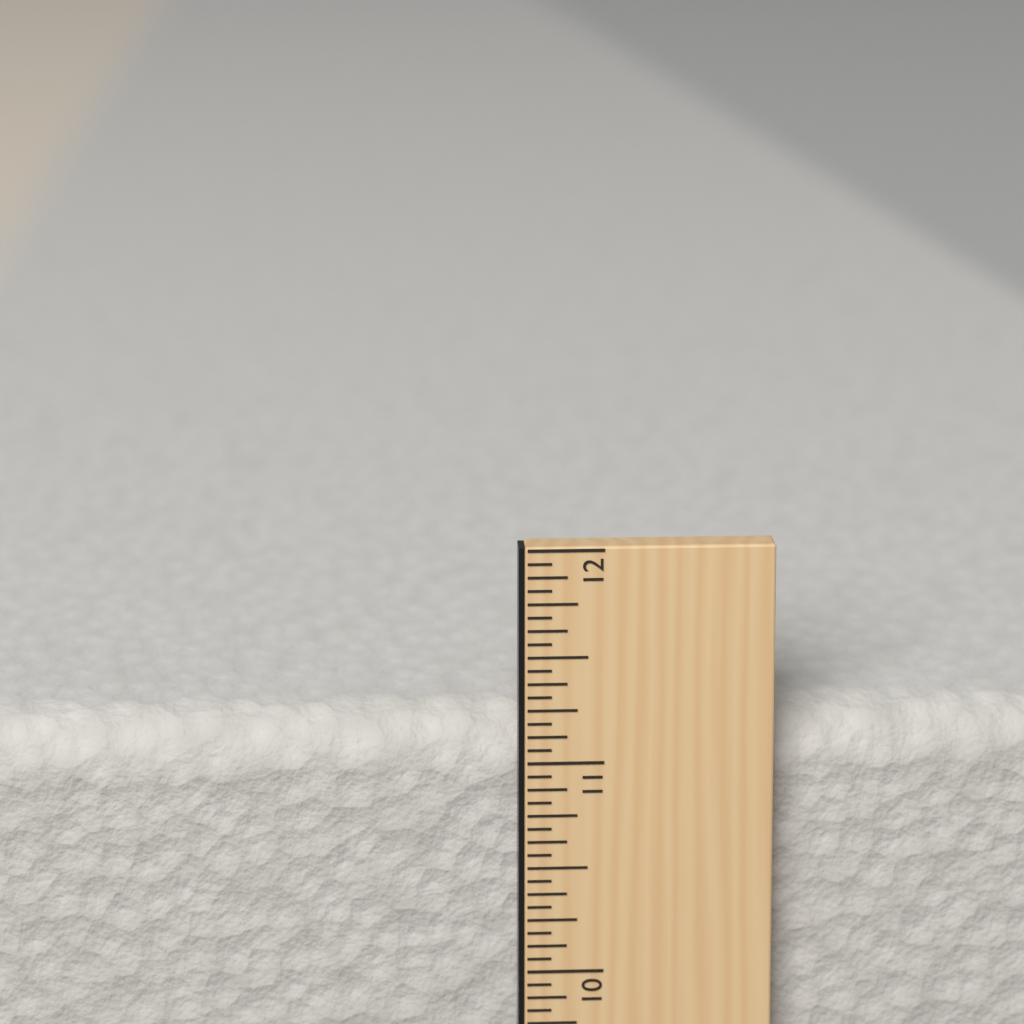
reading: 11.1875 in
